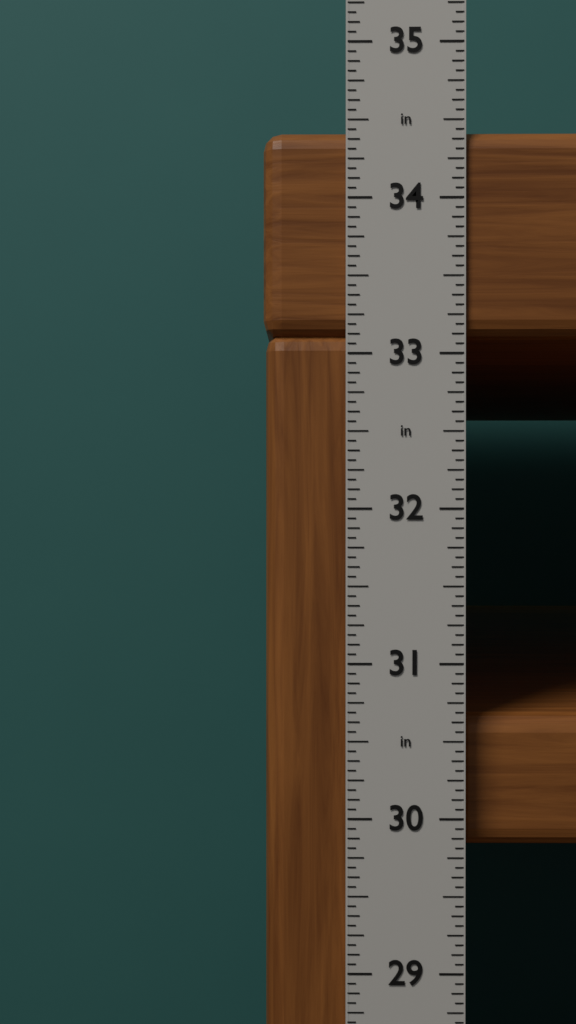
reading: 34.4375 in
